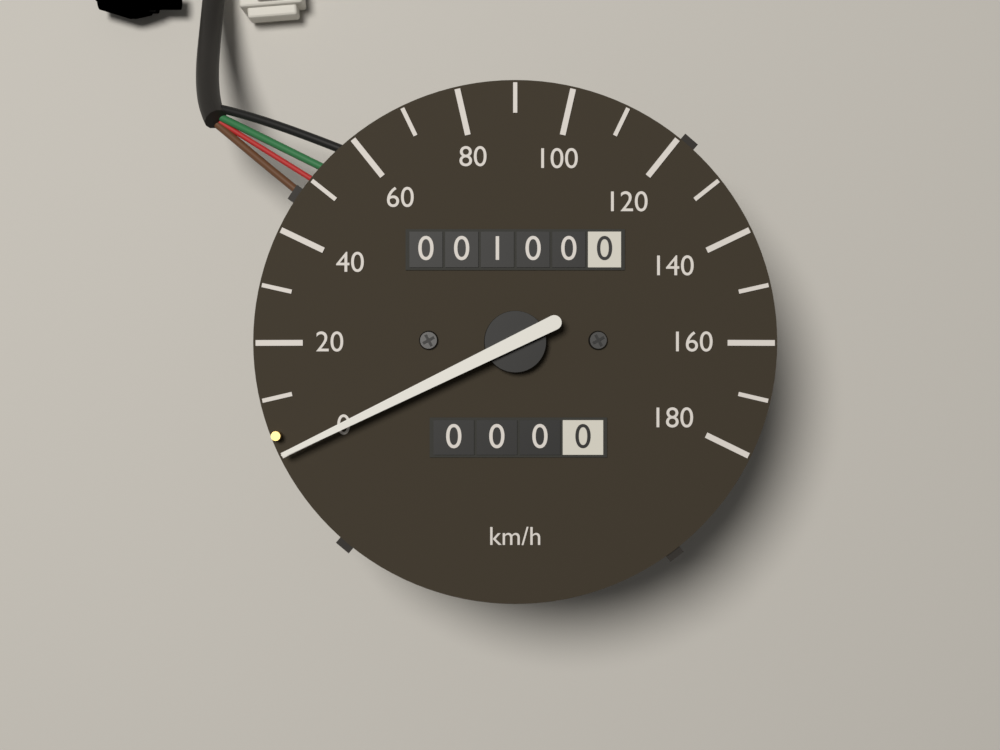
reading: 0 km/h
